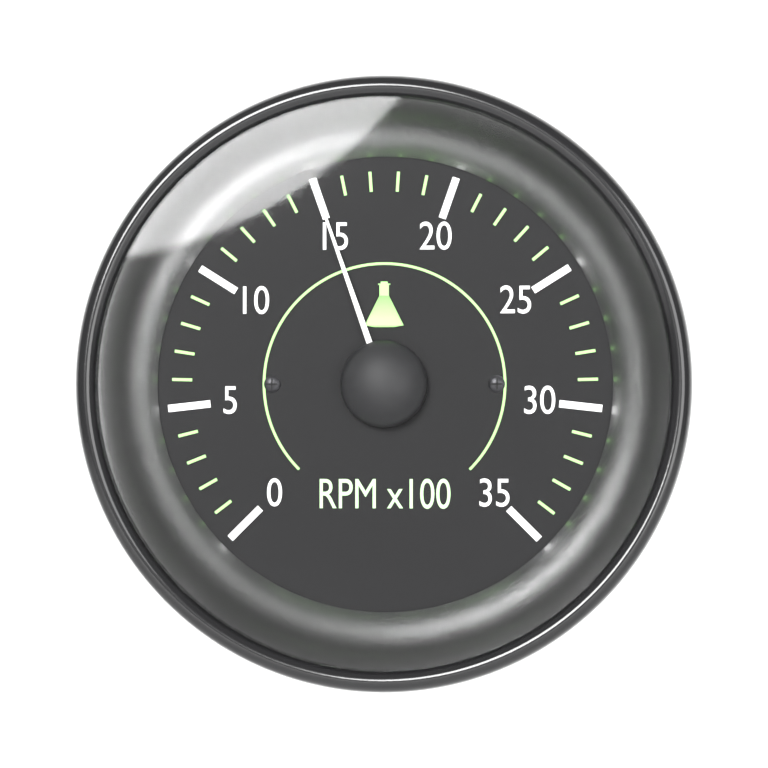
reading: 15 RPM x100
